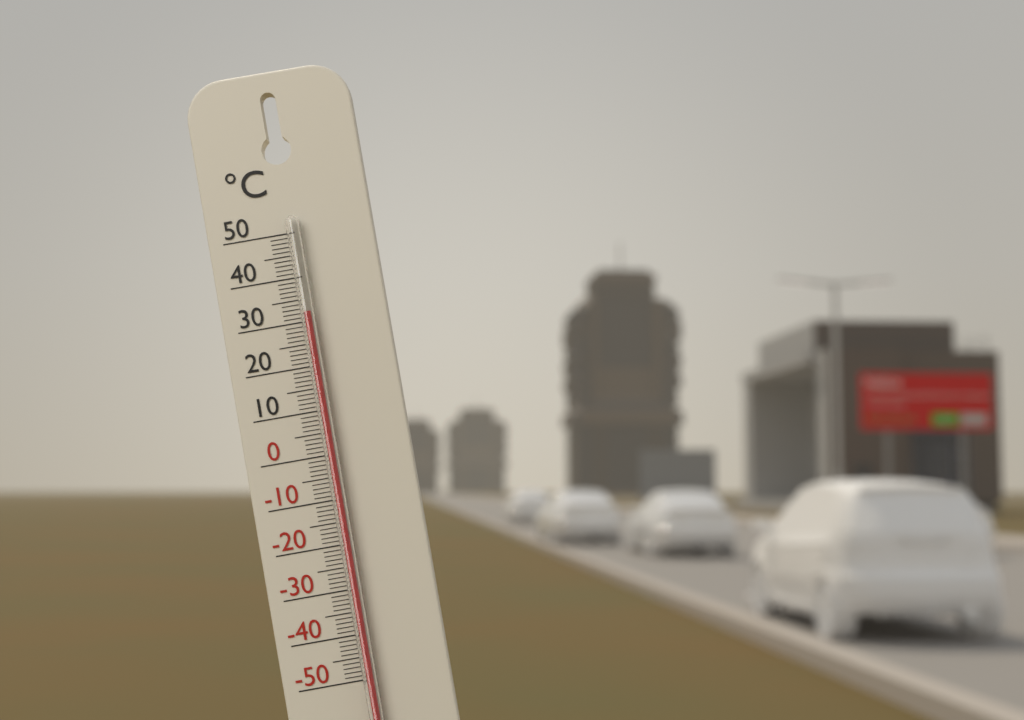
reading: 32 °C
